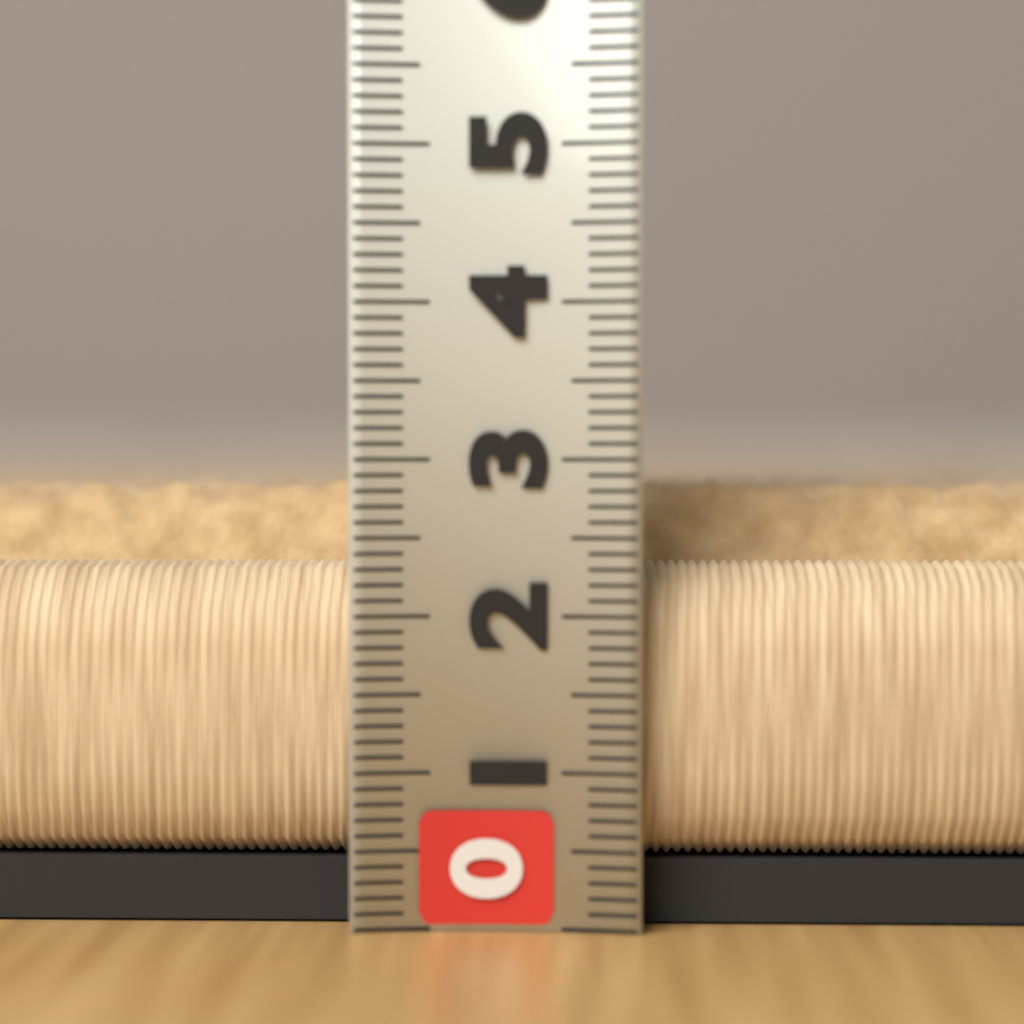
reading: 3.1 (no unit)
